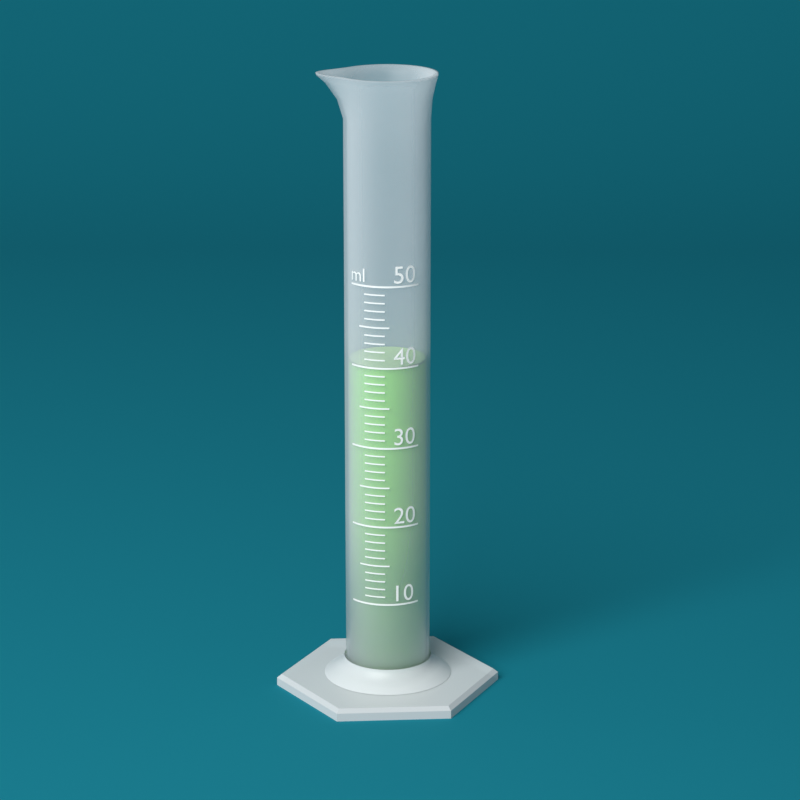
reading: 40 ml
